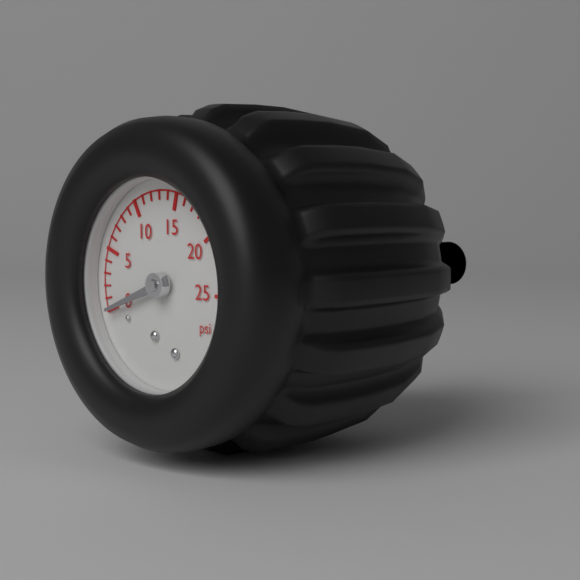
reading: 0 psi
